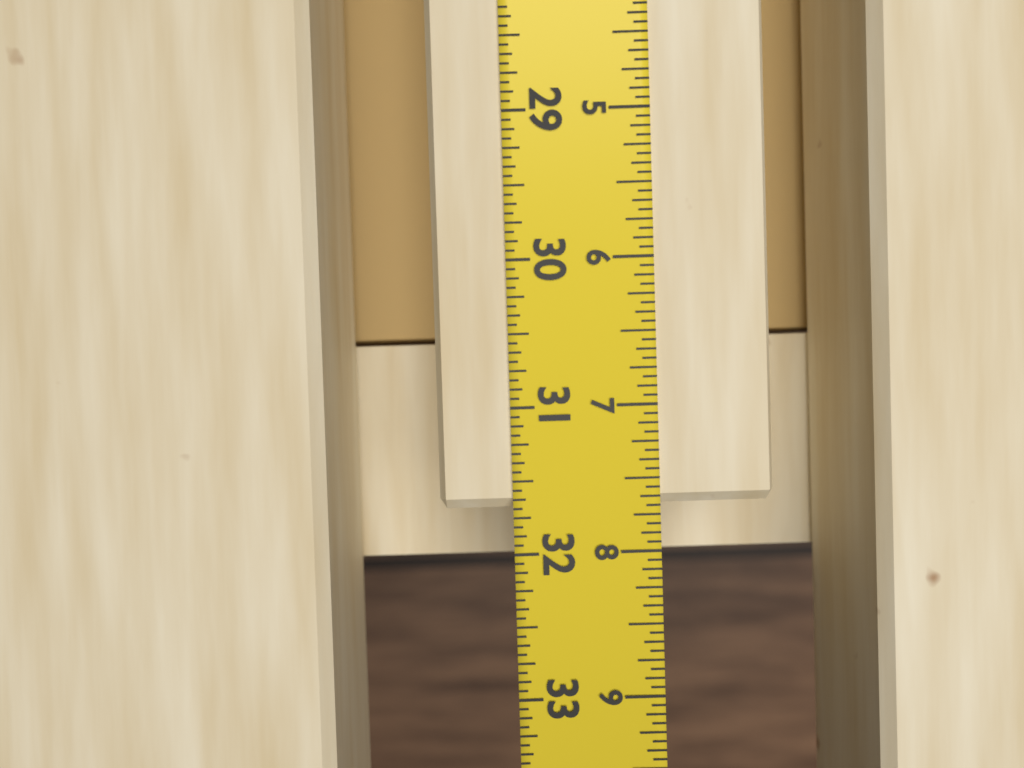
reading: 31.6875 in
